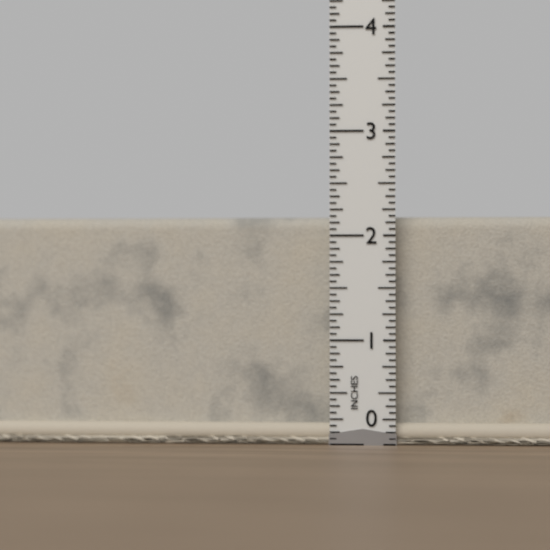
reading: 2.1875 in
